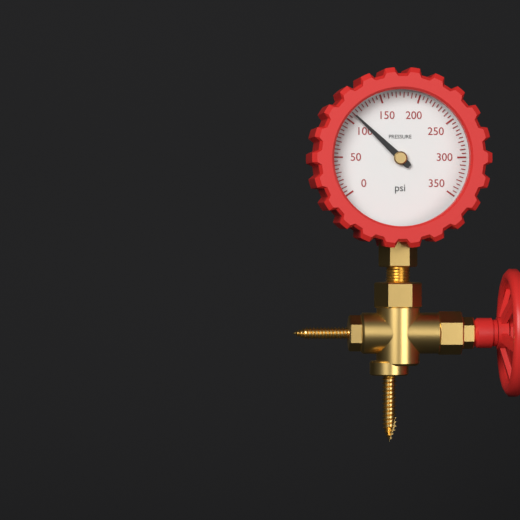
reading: 110 psi
